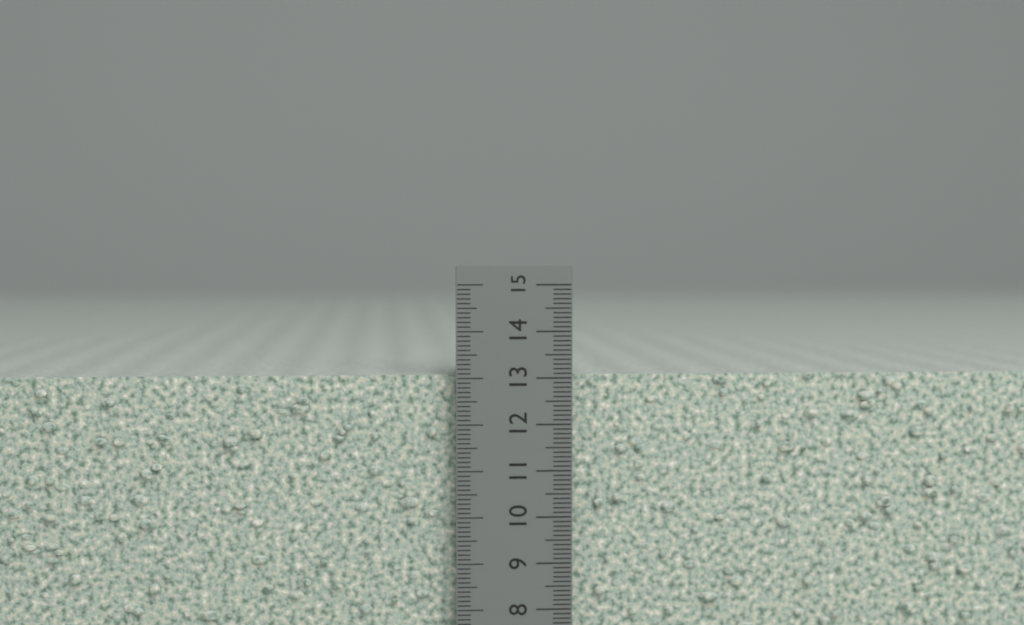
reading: 13.1 cm
